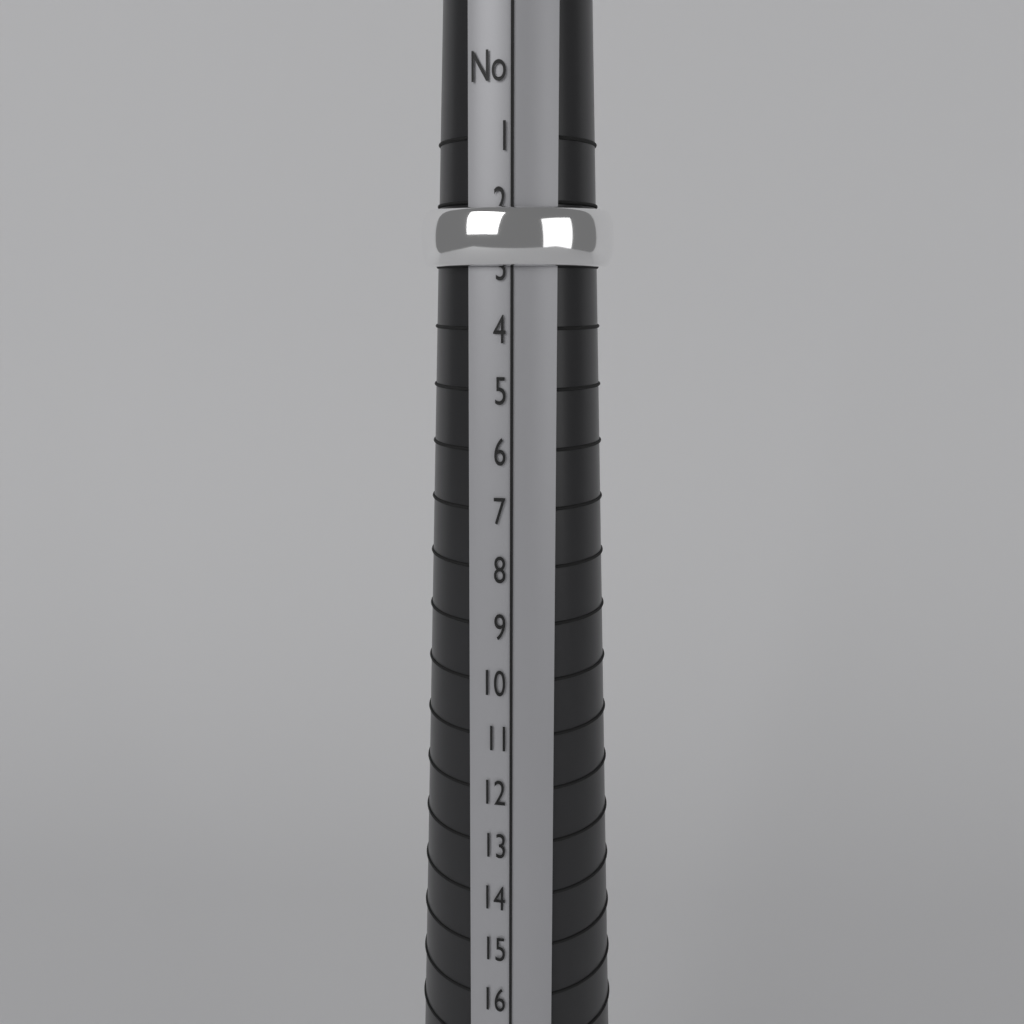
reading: 3 (no unit)
